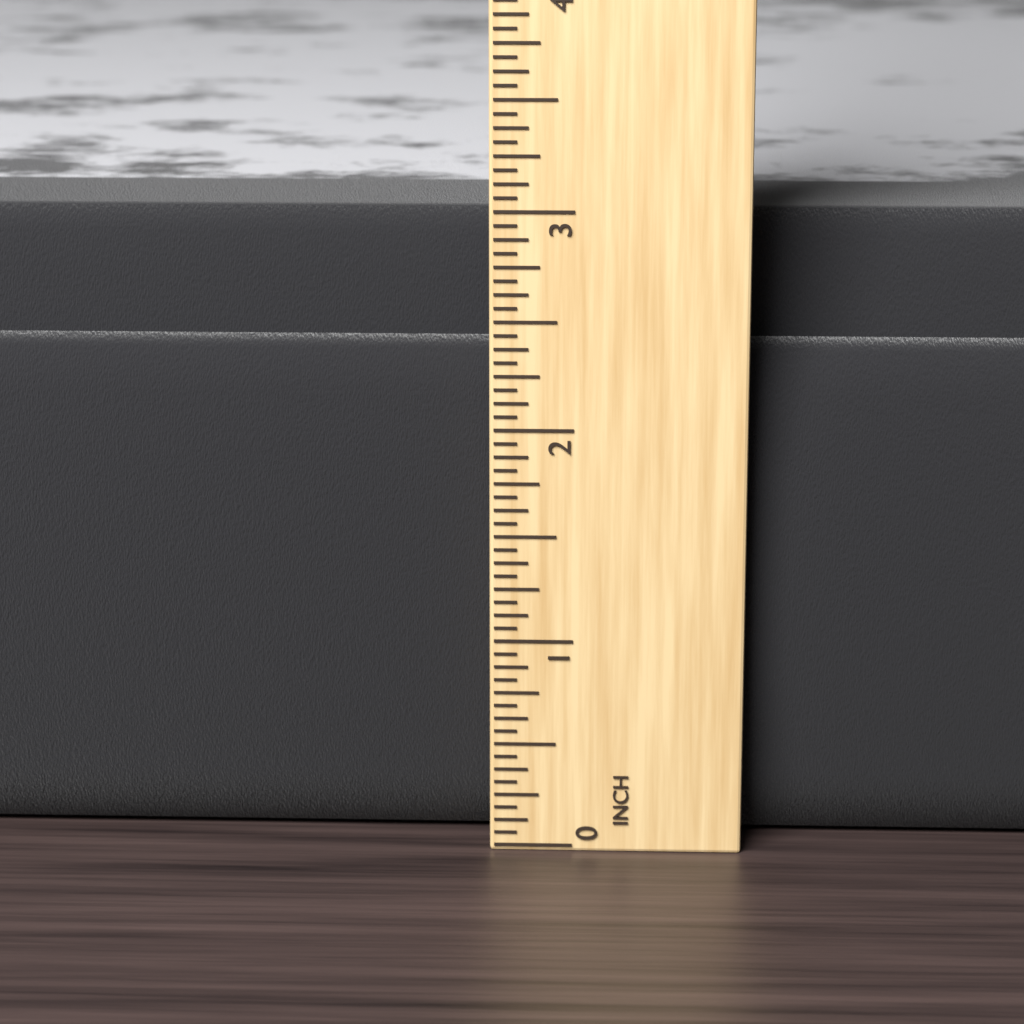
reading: 2.9375 in
